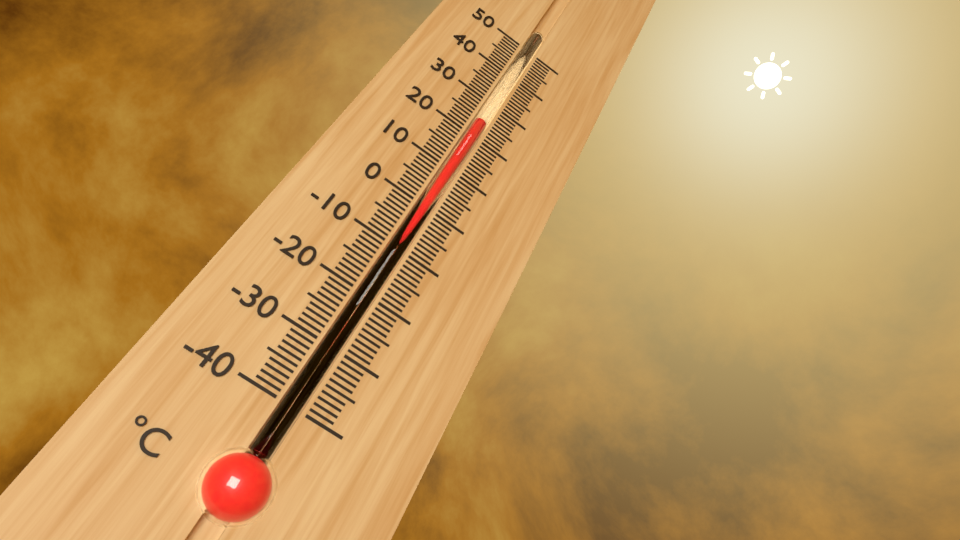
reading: 24 °C
